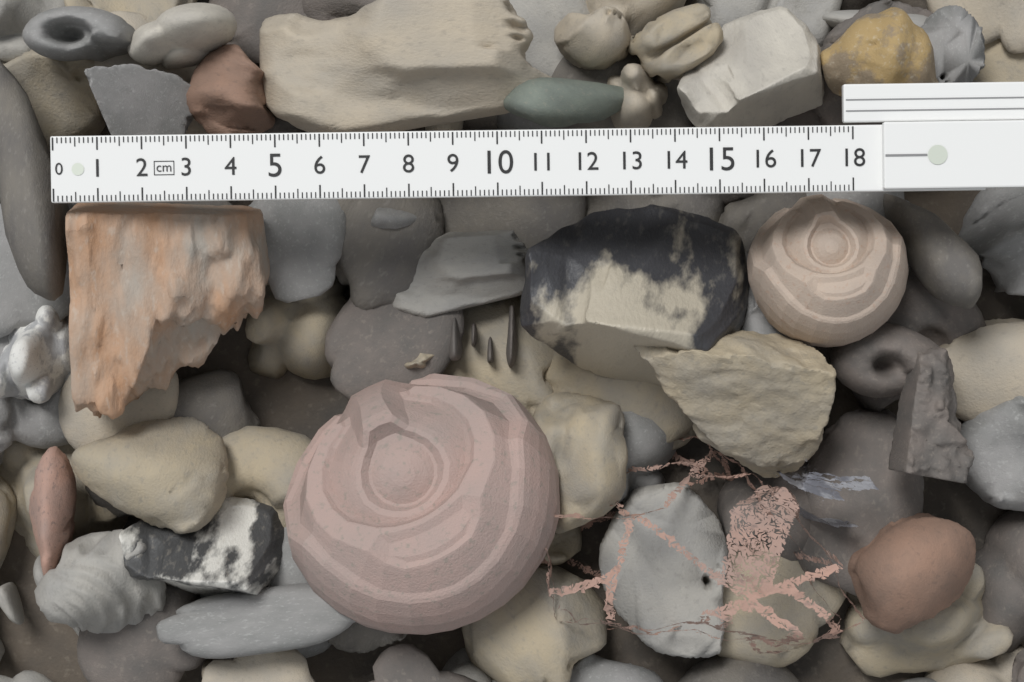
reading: 4.5 cm
